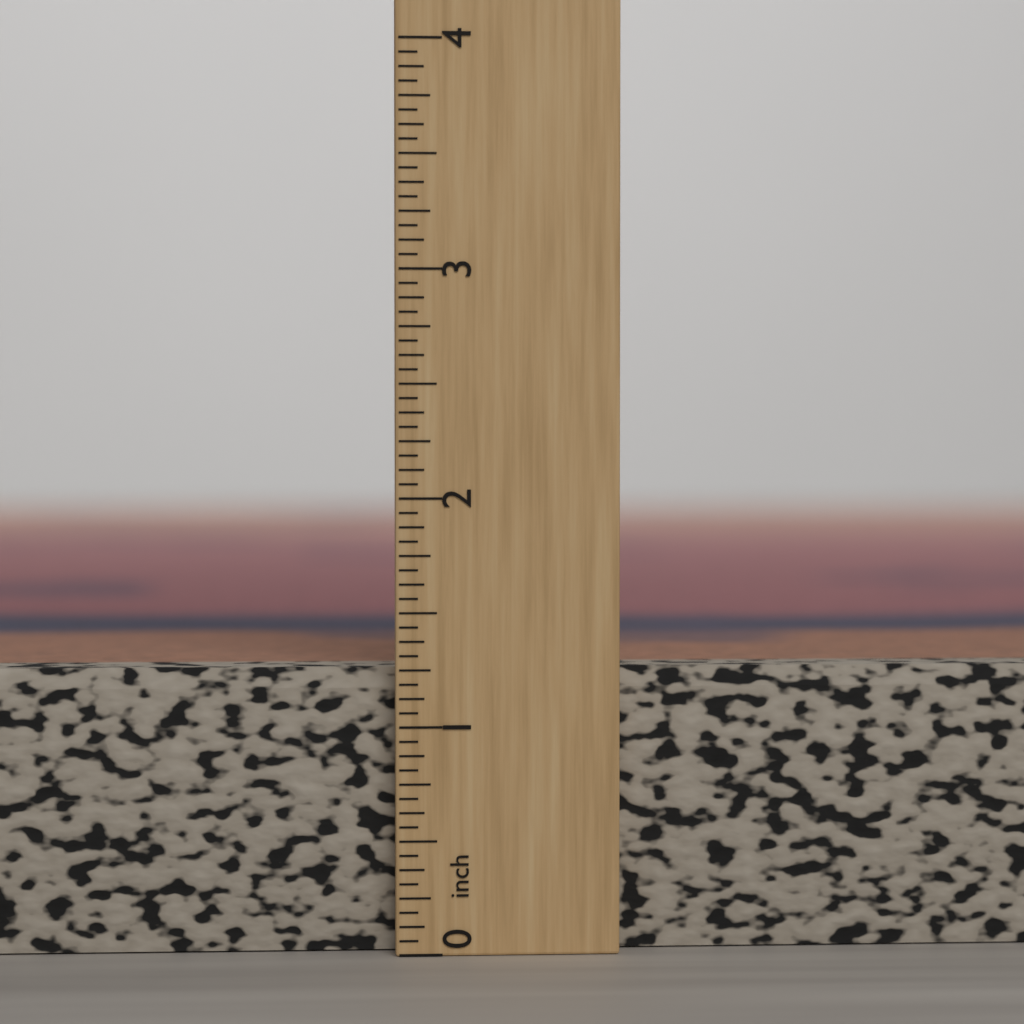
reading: 1.2500 inch
